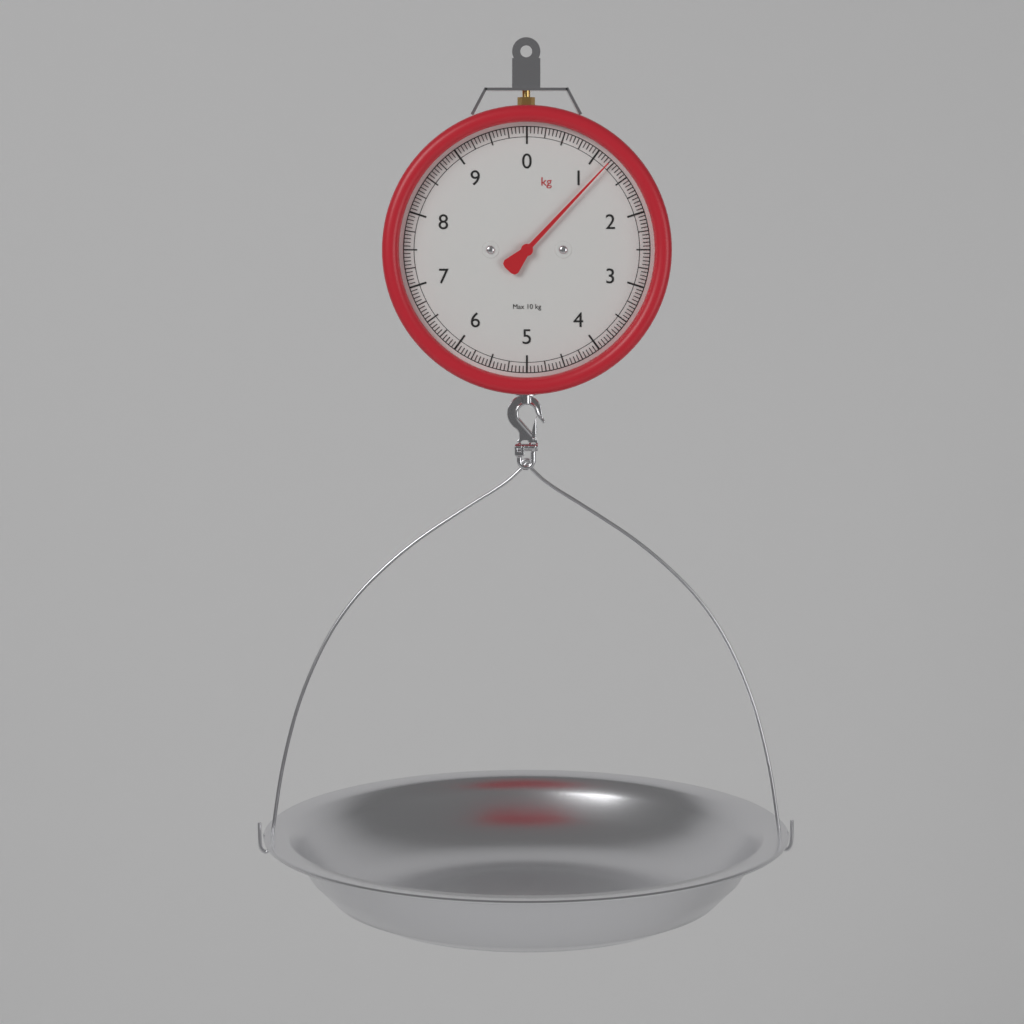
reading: 1.20 kg
